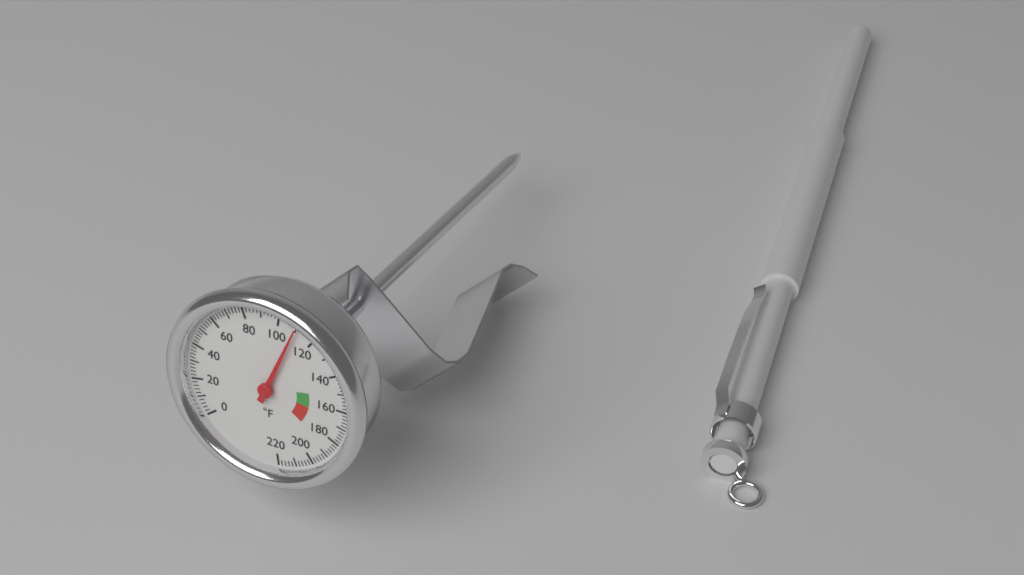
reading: 110 °F
